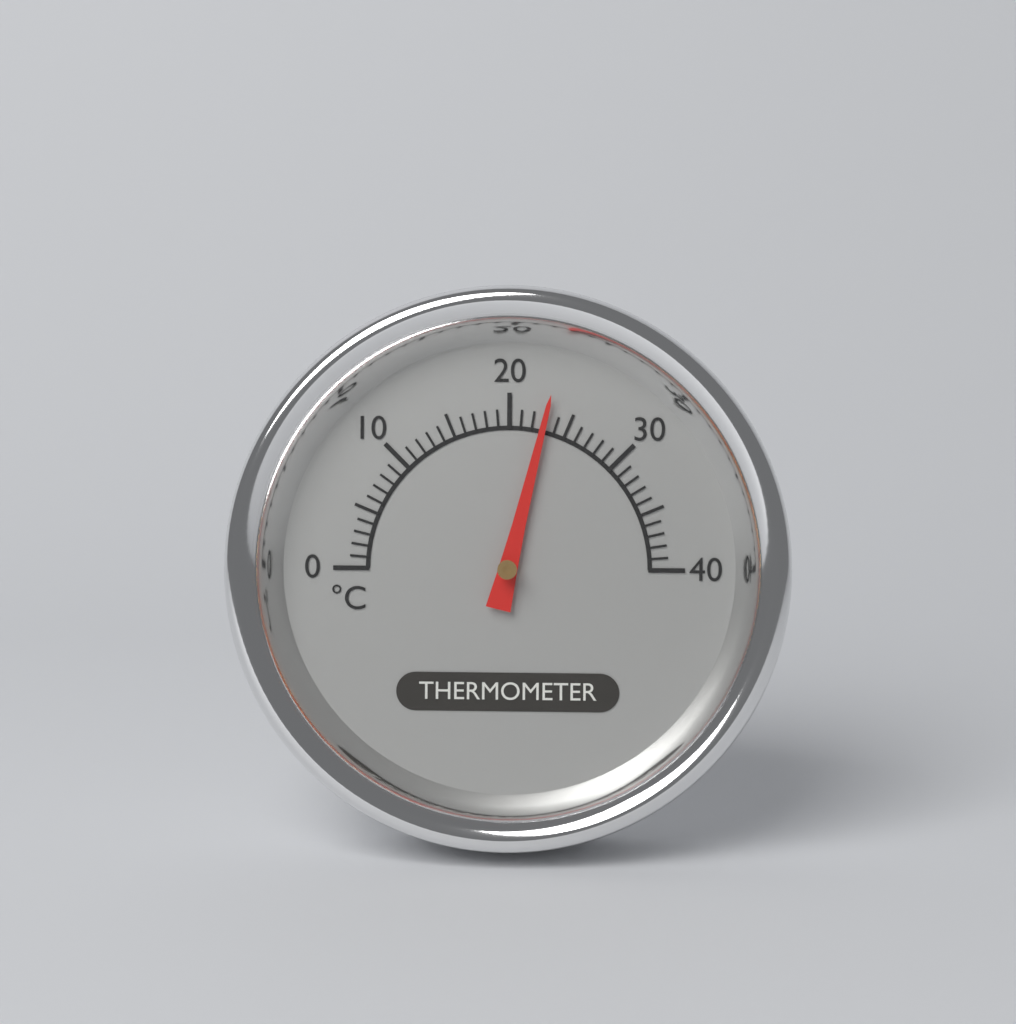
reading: 23 °C
